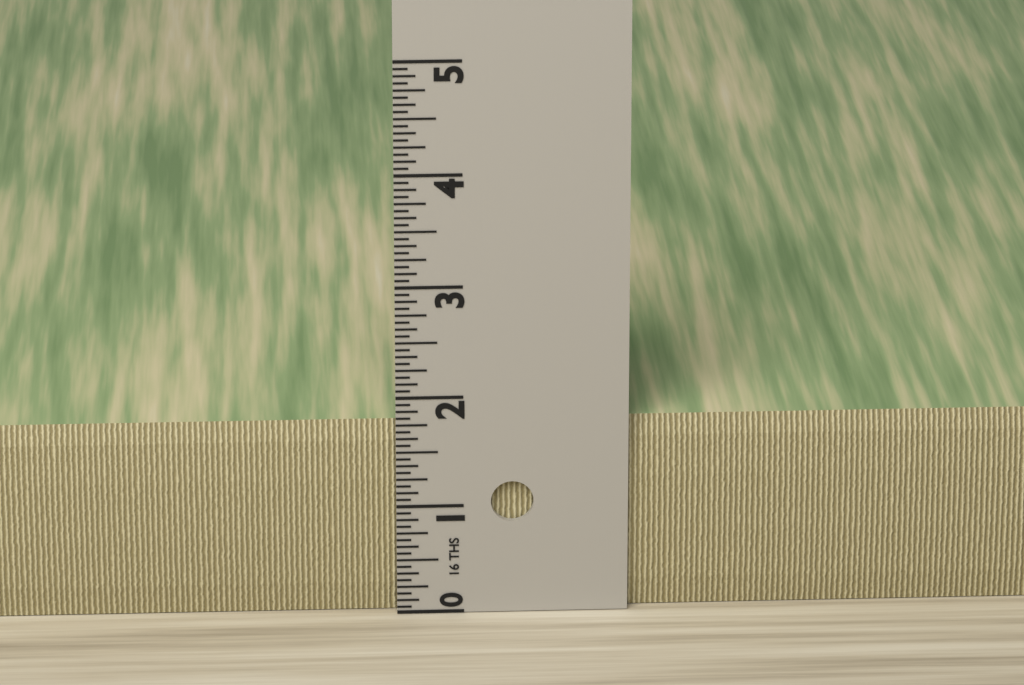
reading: 1.7500 in
